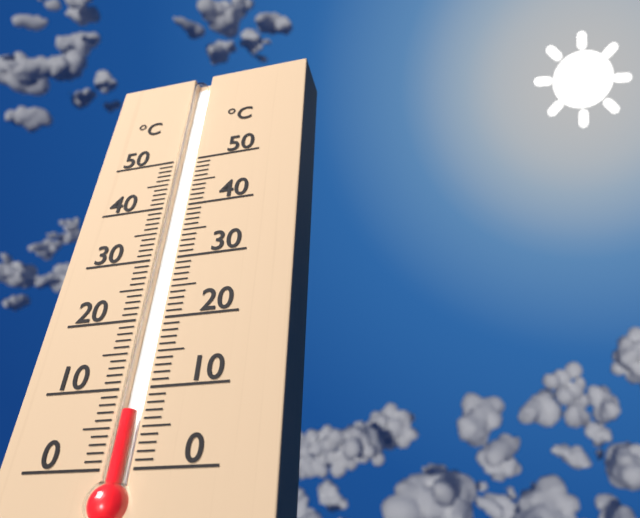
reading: 7 °C
